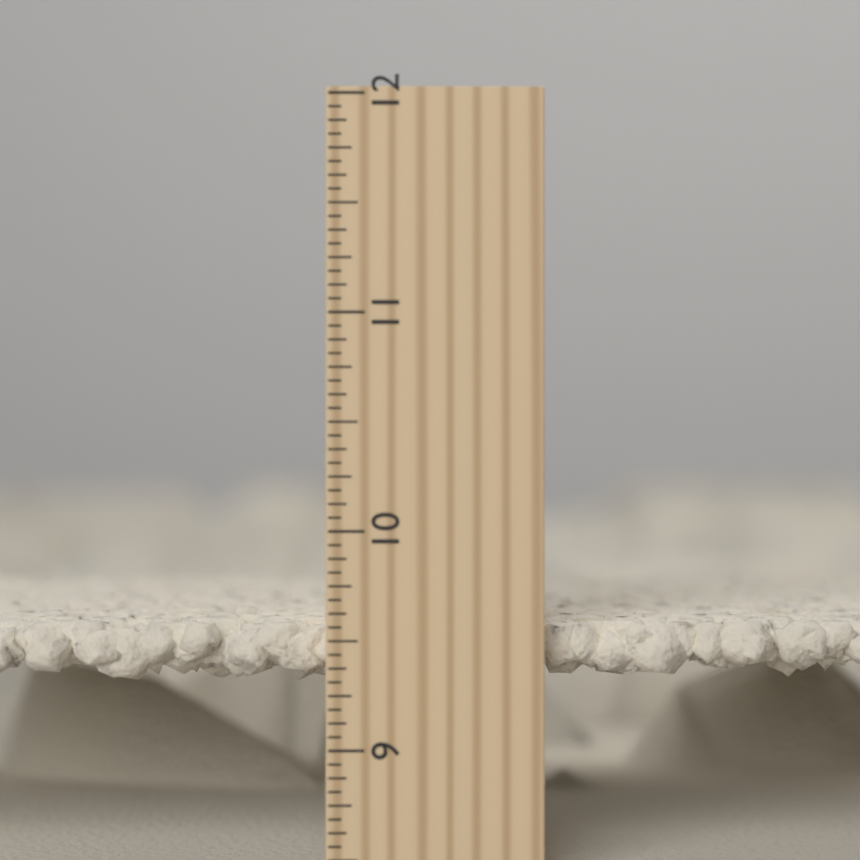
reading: 9.5625 inch
